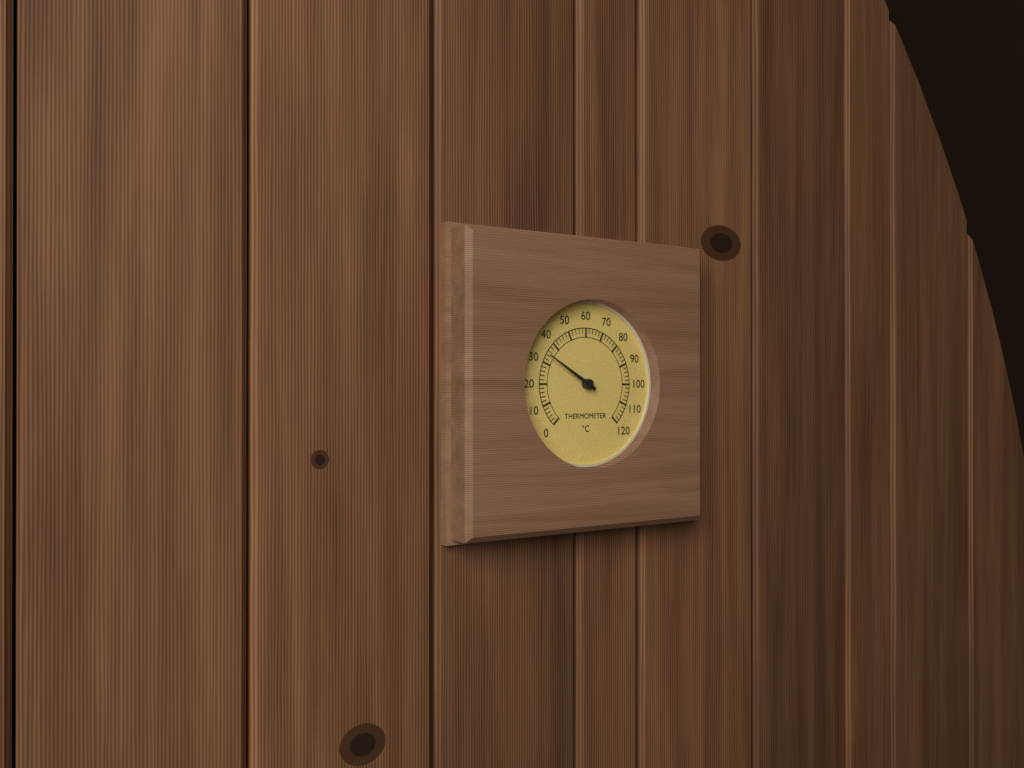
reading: 34 °C
